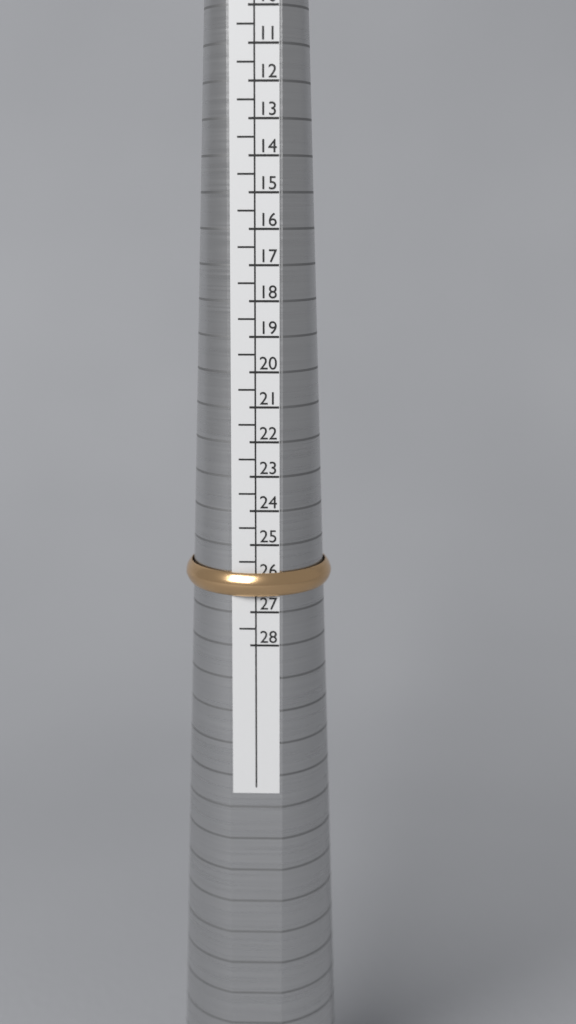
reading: 26.5 HK
